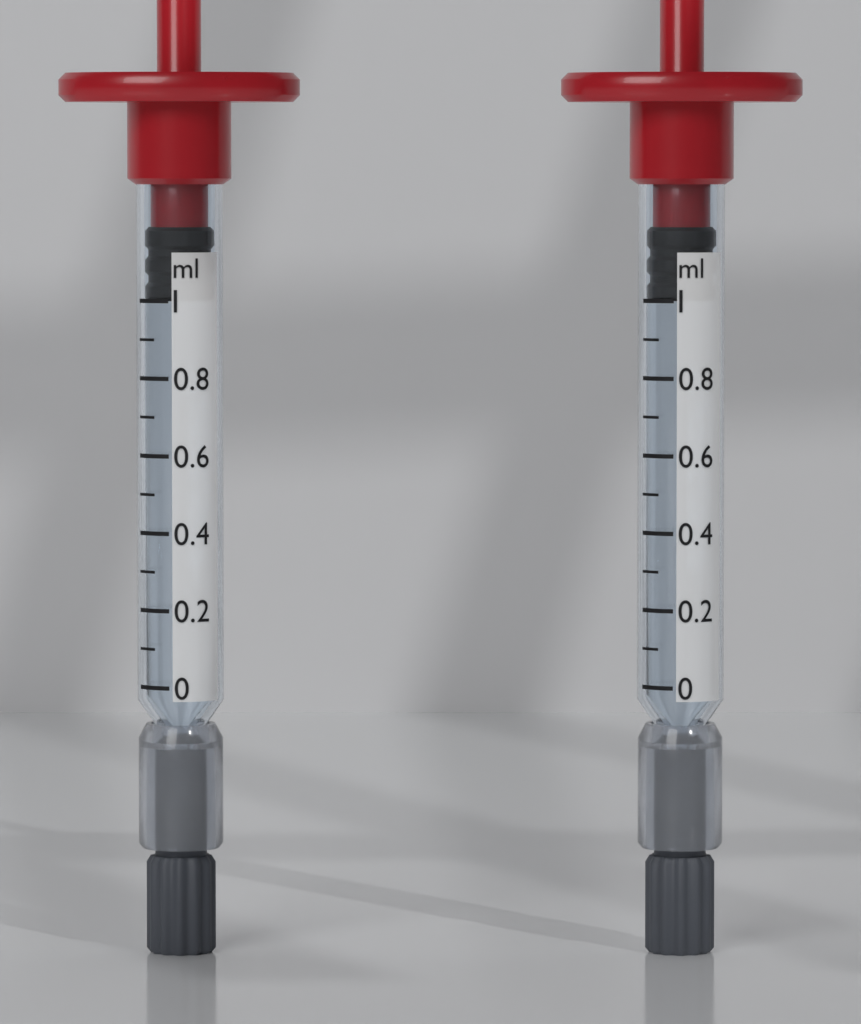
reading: 1.0 ml
